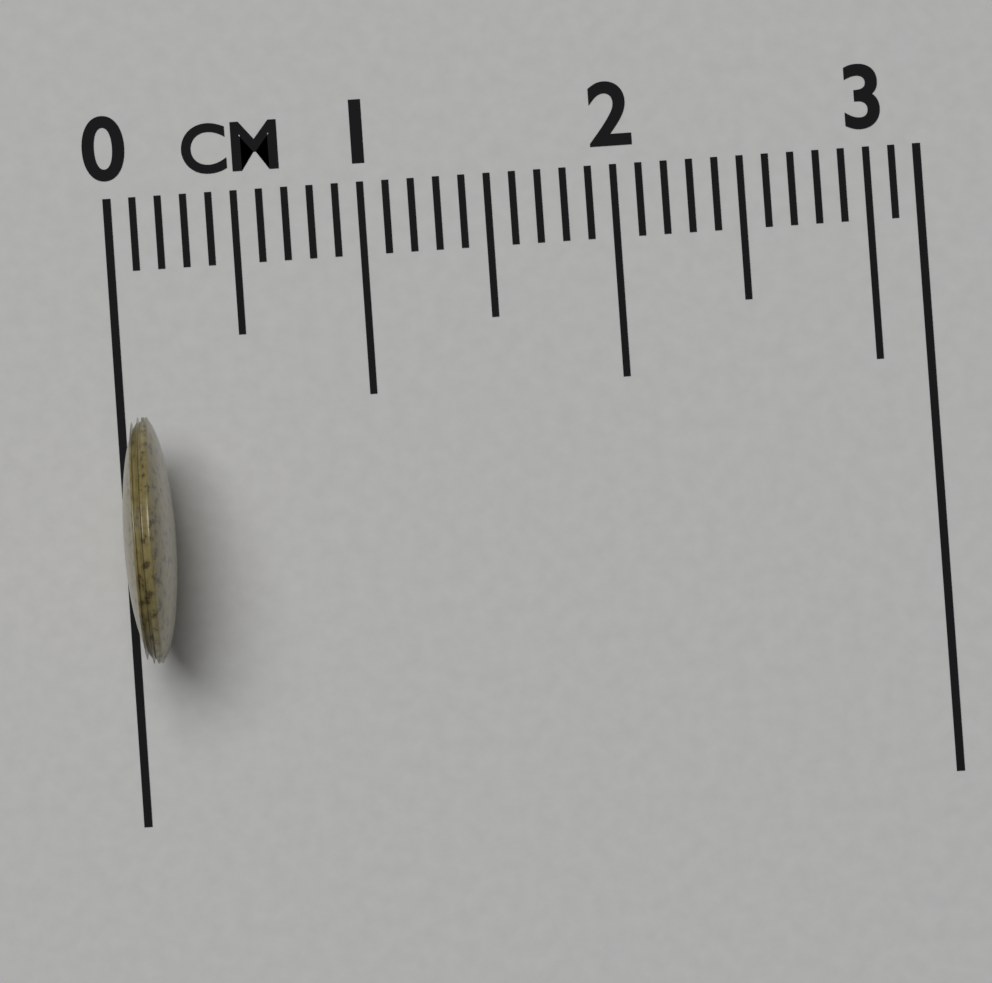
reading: 0.2 cm
